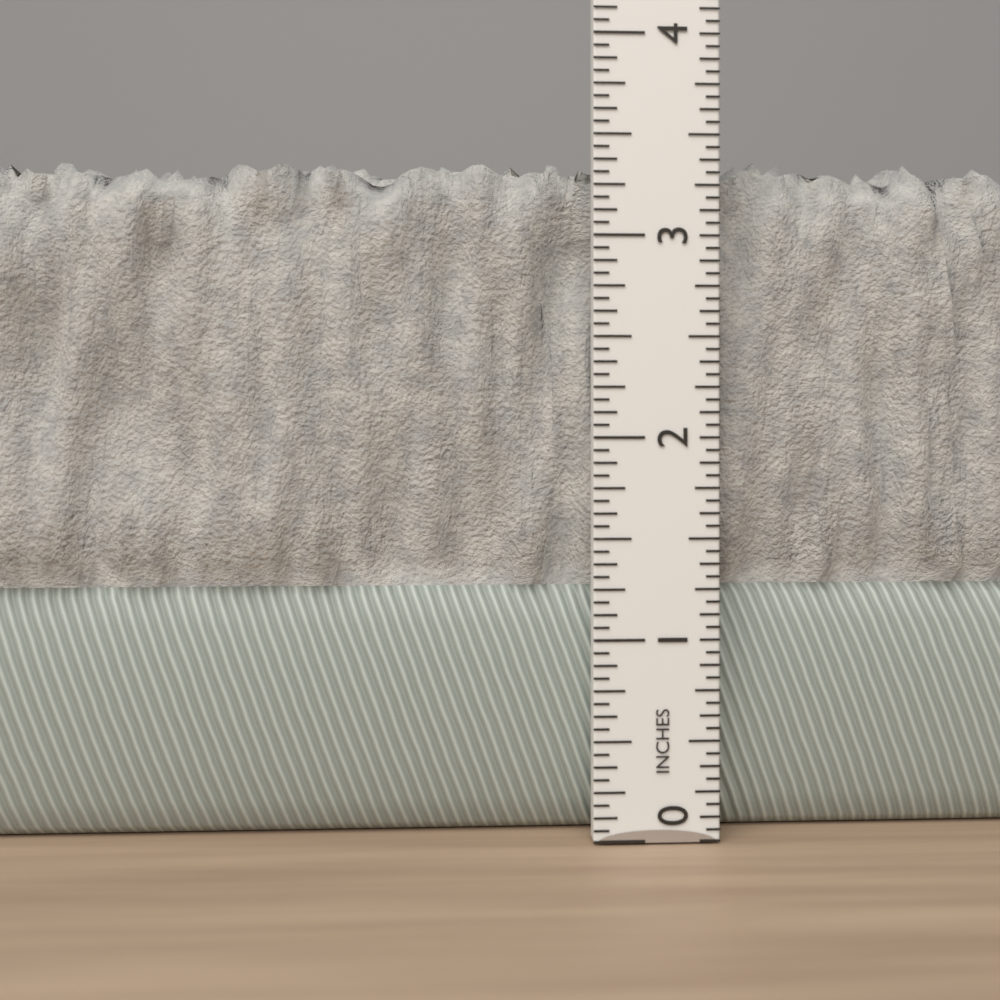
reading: 3.4375 in
